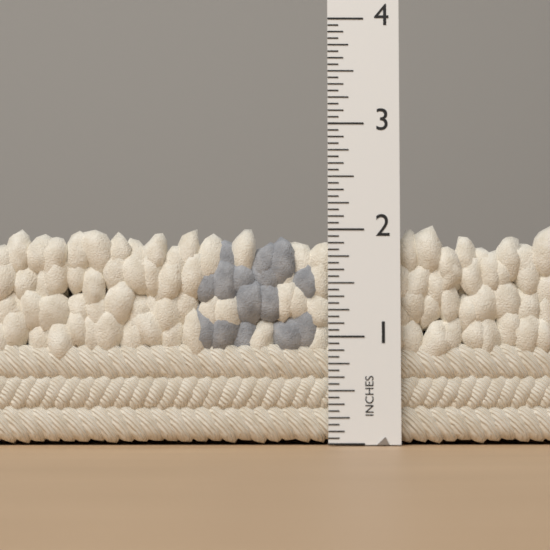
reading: 2.0625 in
